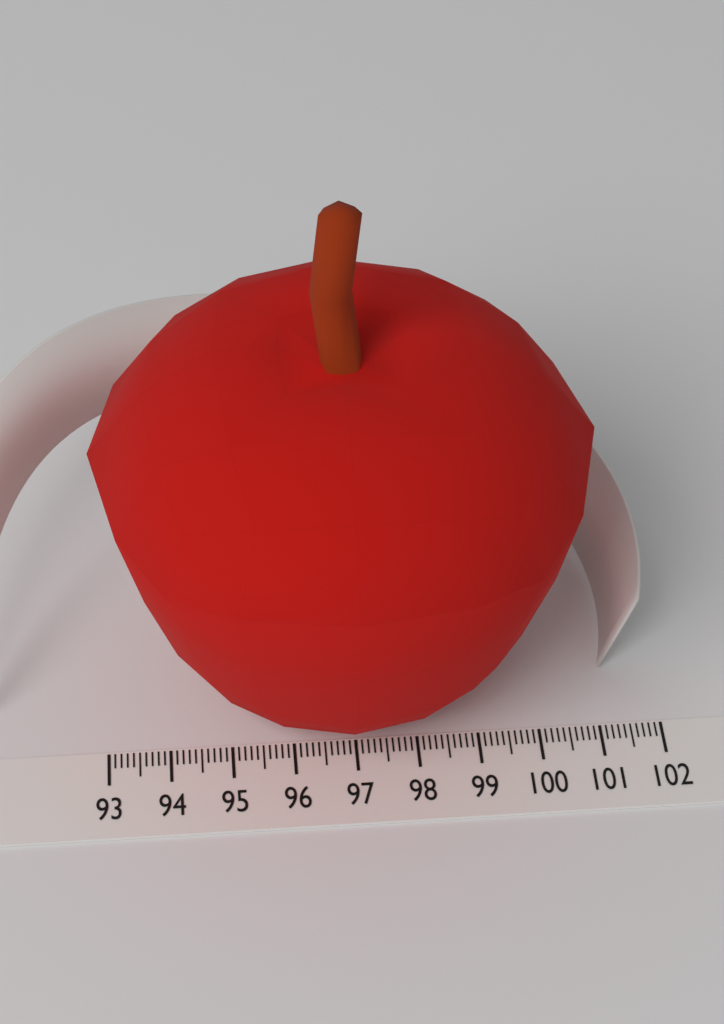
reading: 100.9 (no unit)
